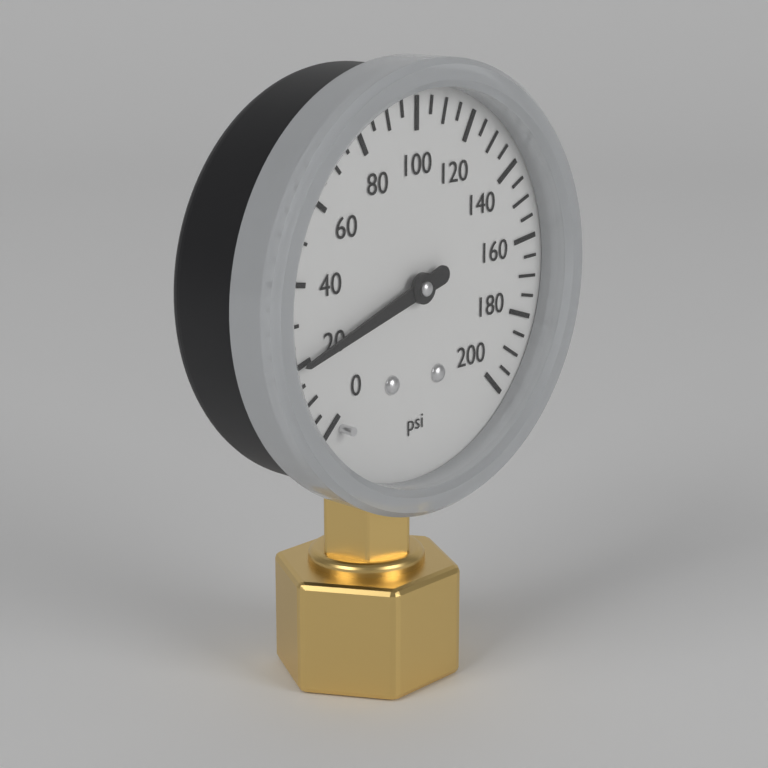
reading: 20 psi
